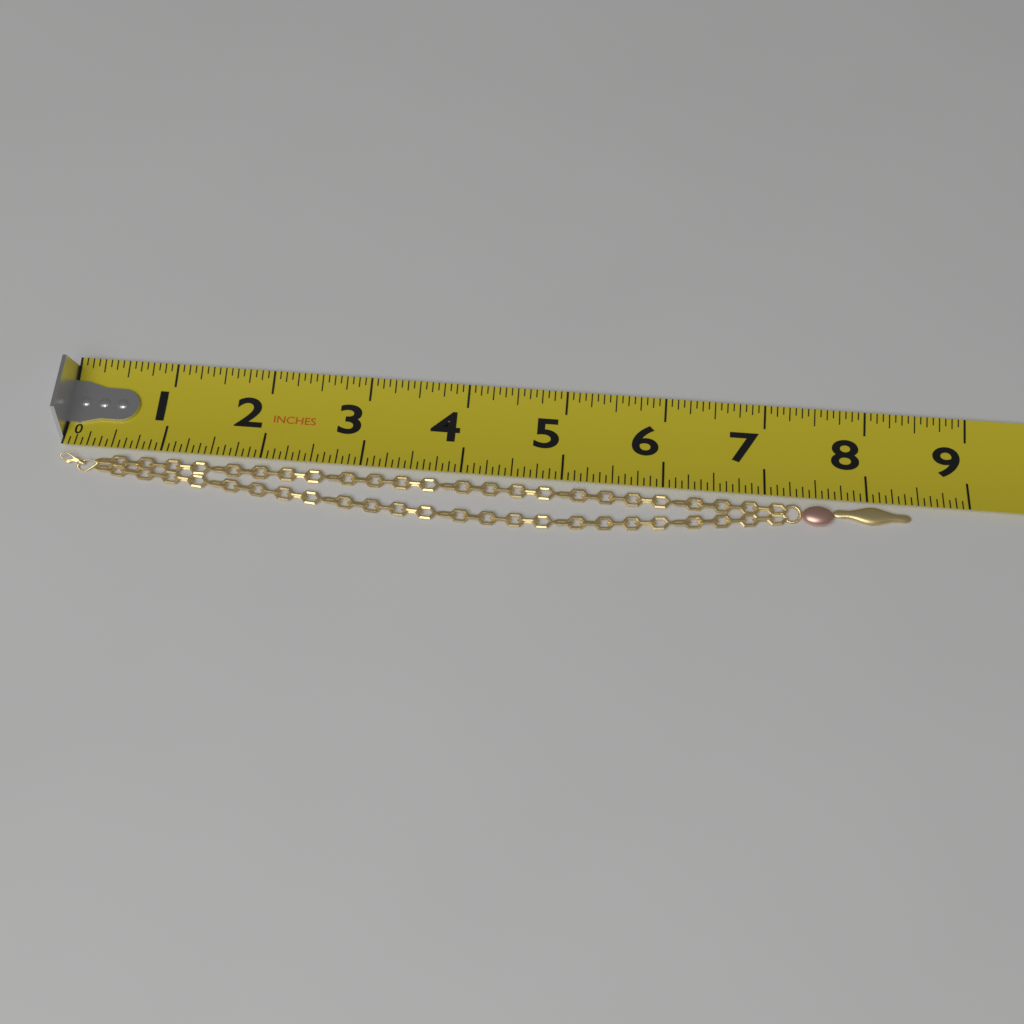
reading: 8.4375 in
